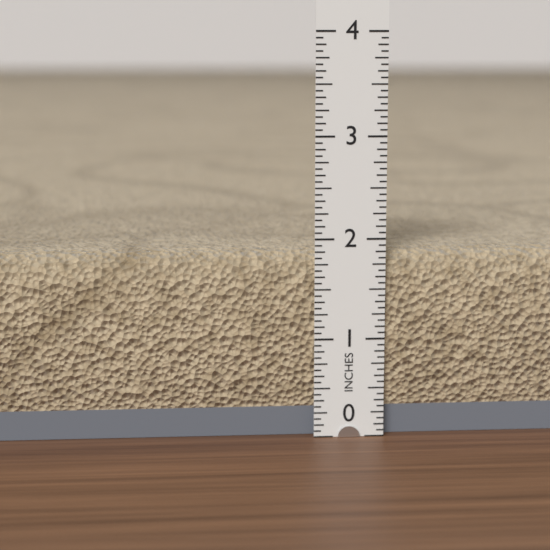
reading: 1.8750 in
